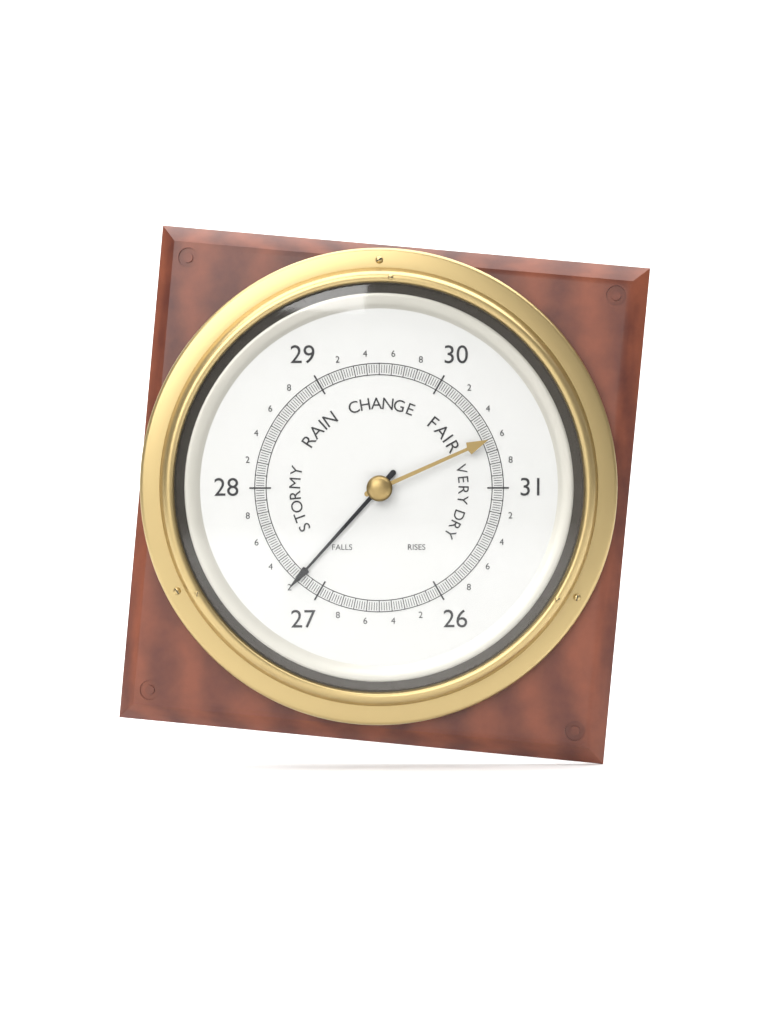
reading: 27.20 (no unit)
